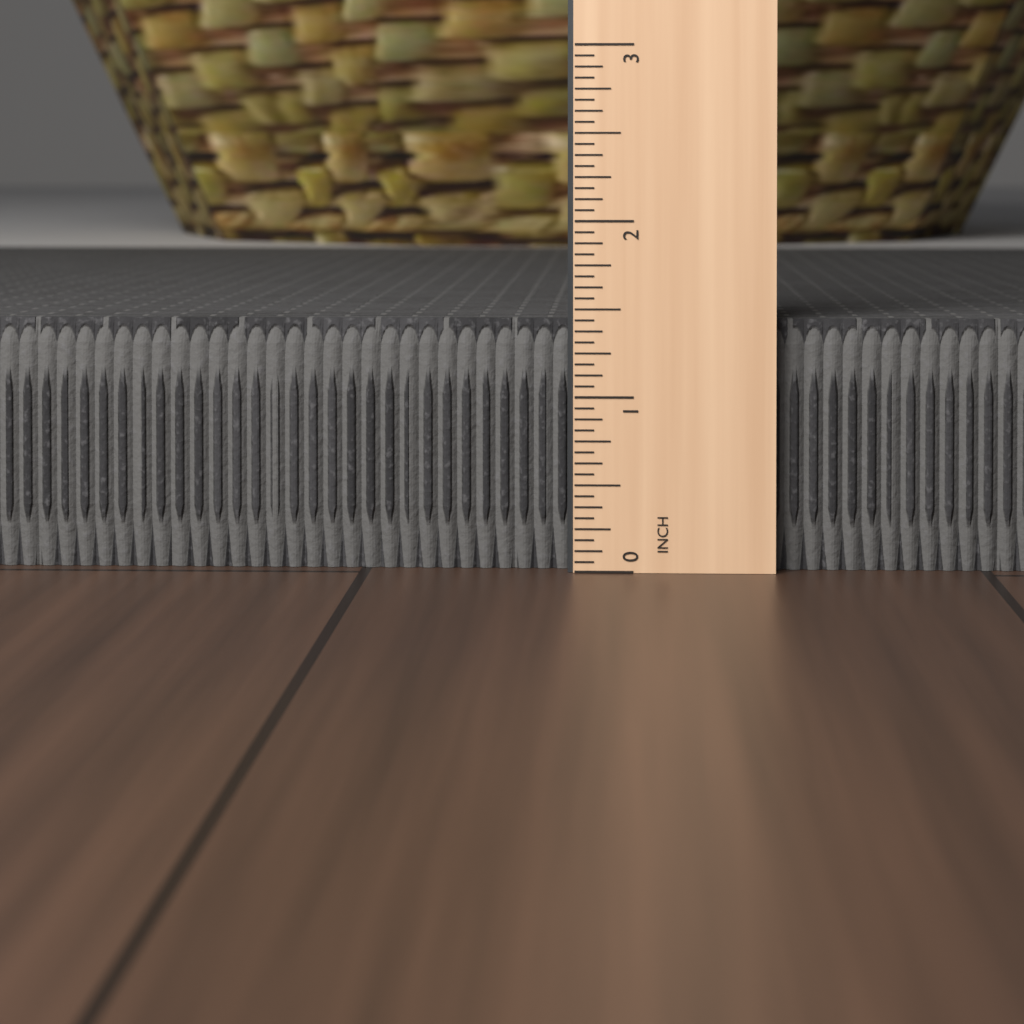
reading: 1.4375 in
